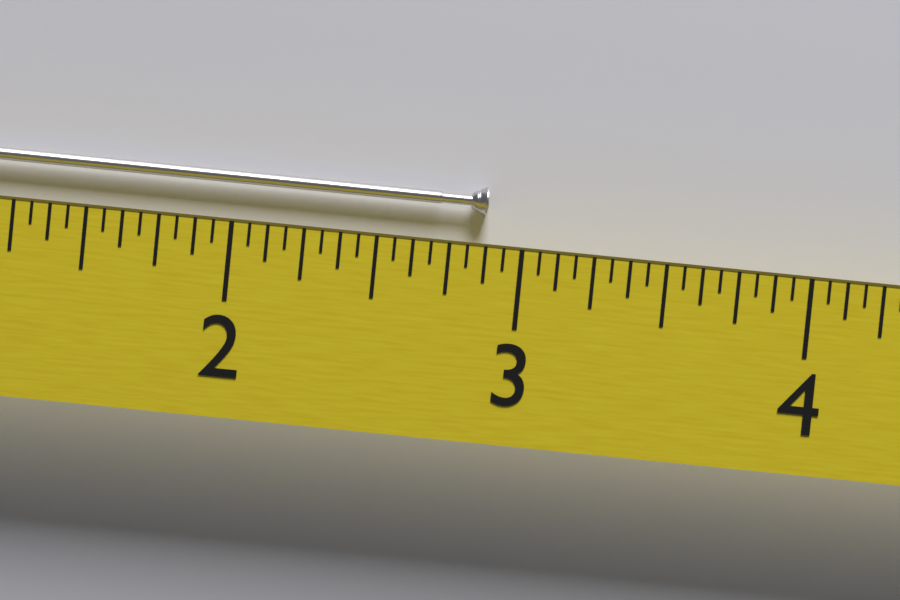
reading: 2.8750 (no unit)
